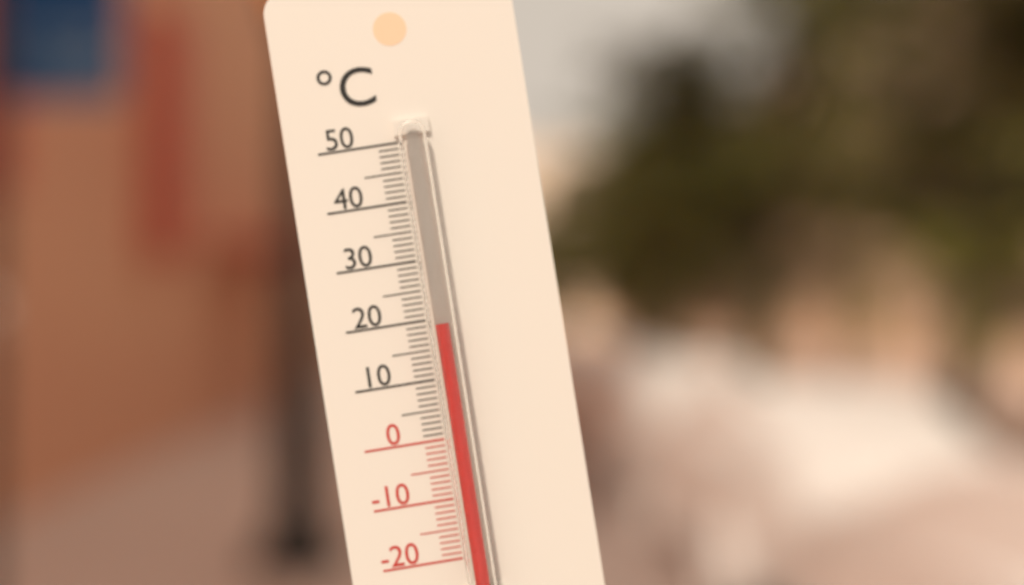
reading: 19 °C
